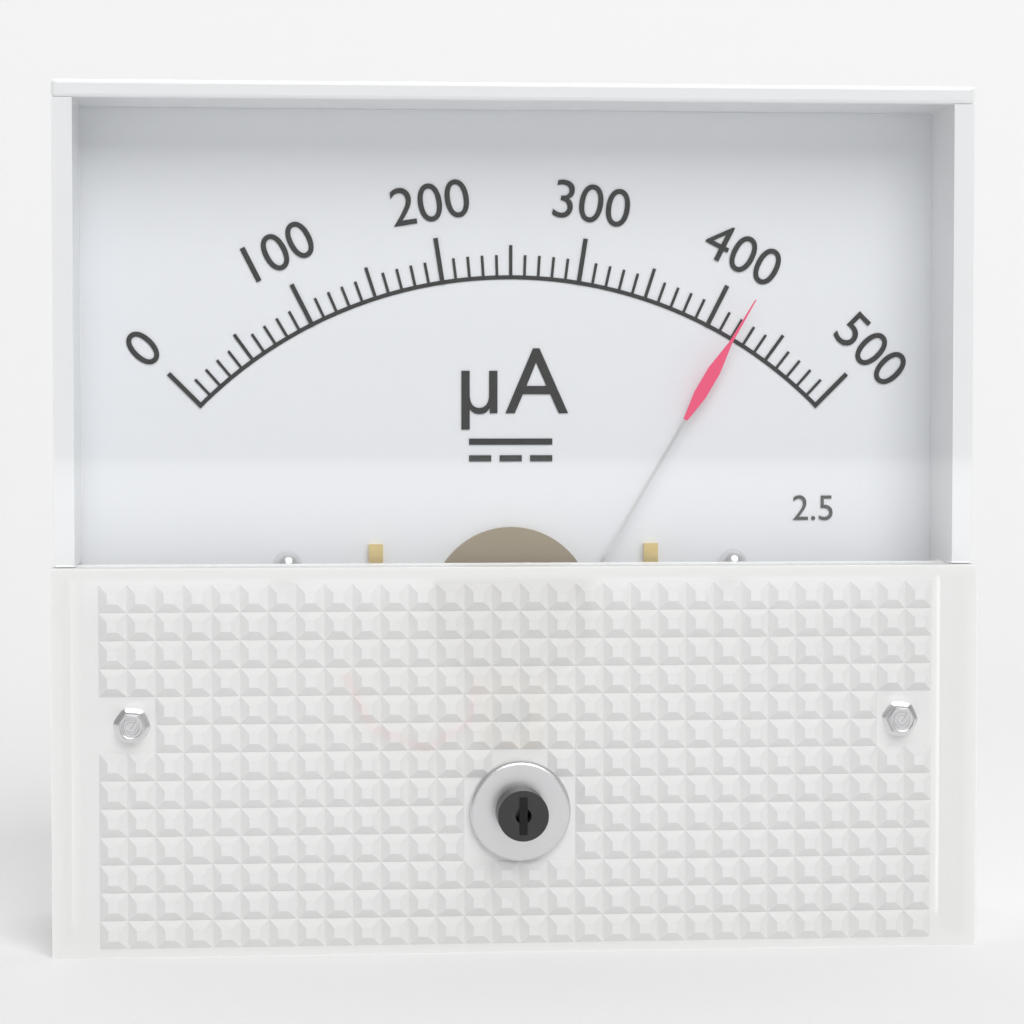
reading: 420 µA
